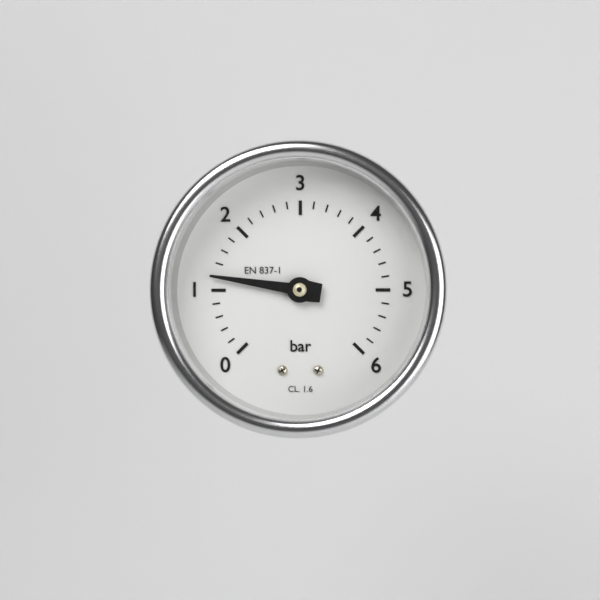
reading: 1.2 bar
